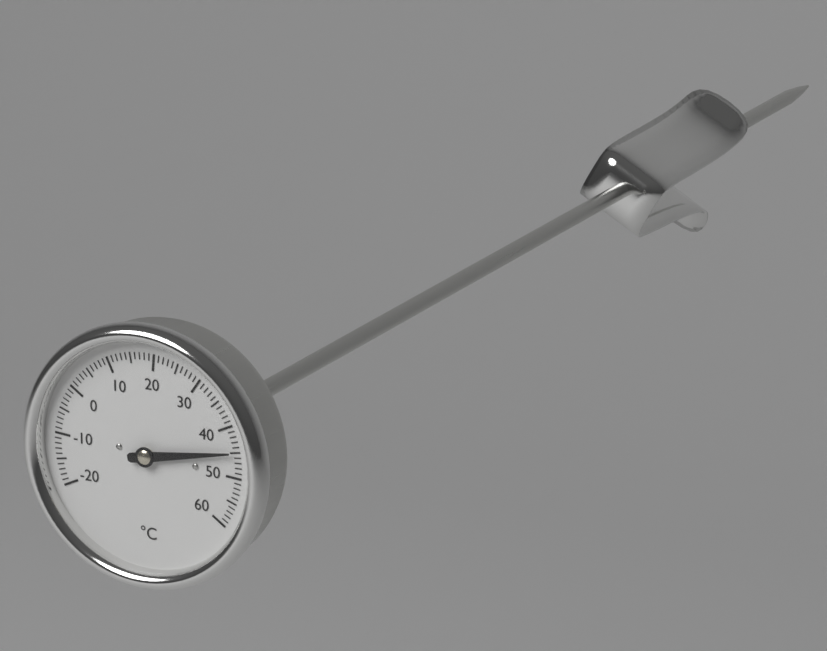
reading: 45 °C
